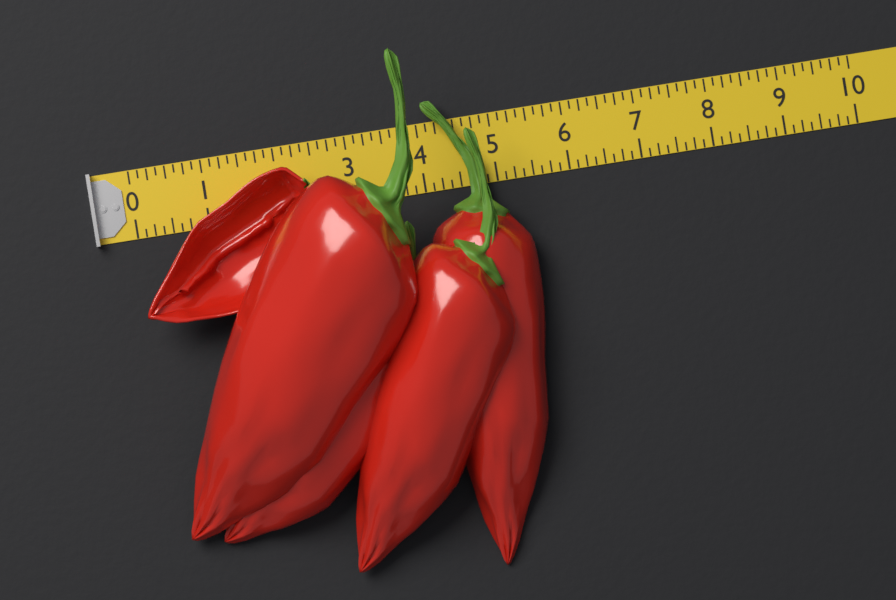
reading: 5.375 (no unit)
